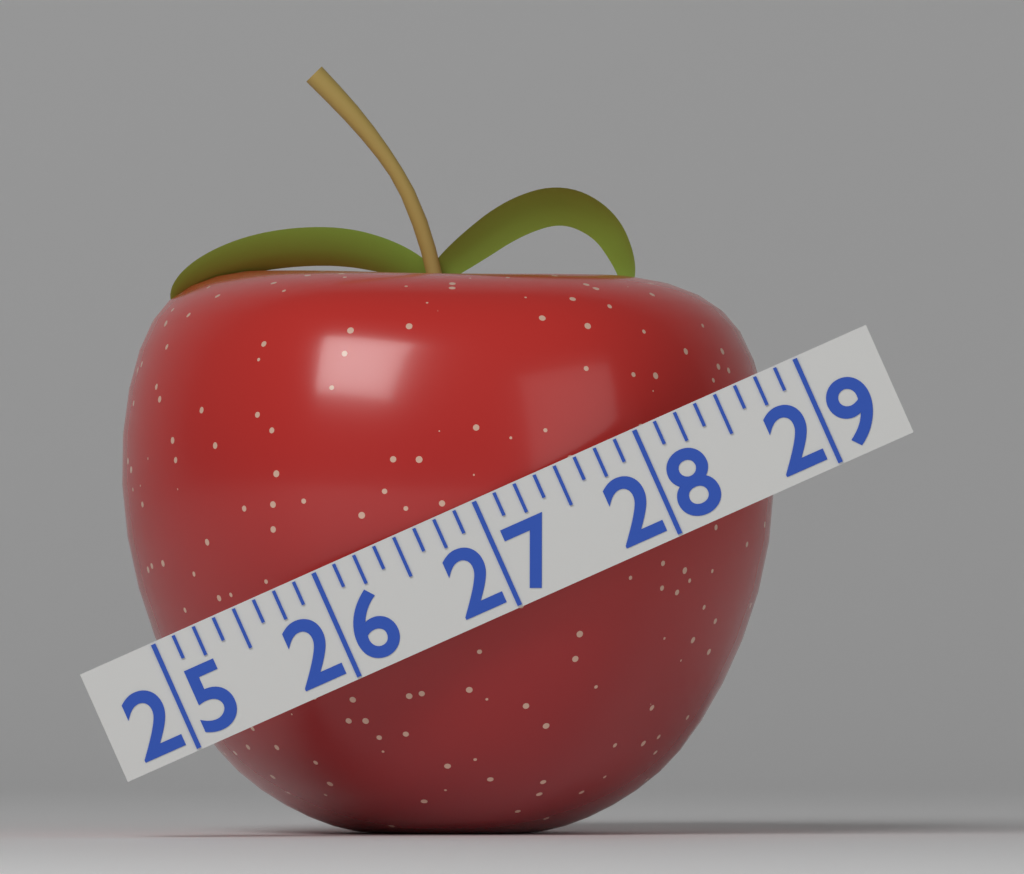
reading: 28.800 (no unit)
